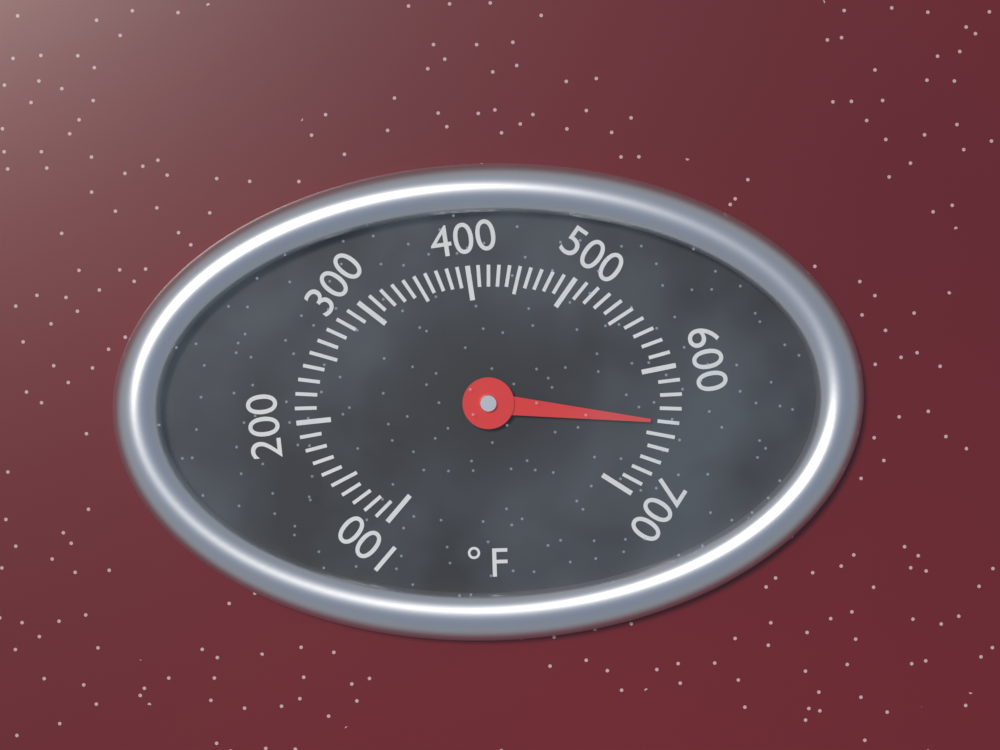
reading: 640 °F
